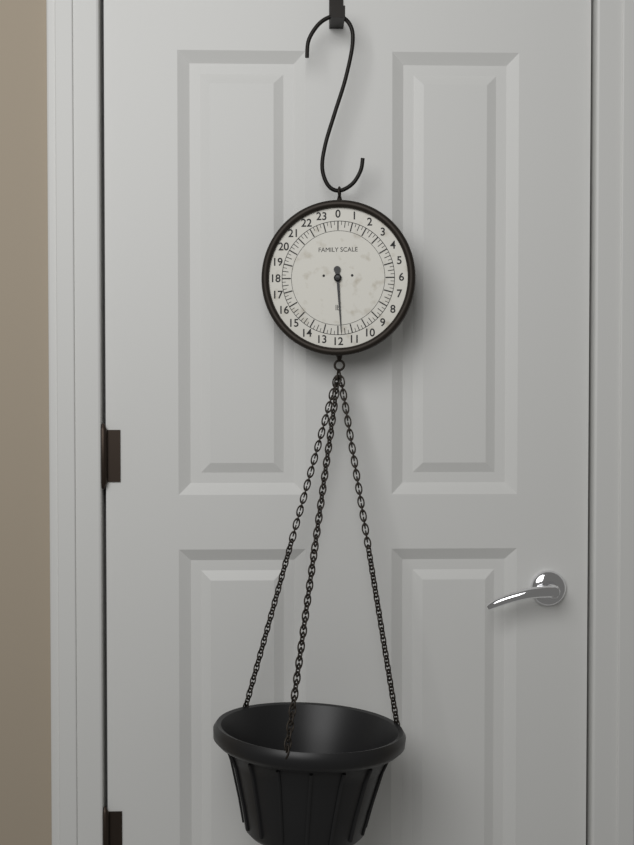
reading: 11.75 lb
